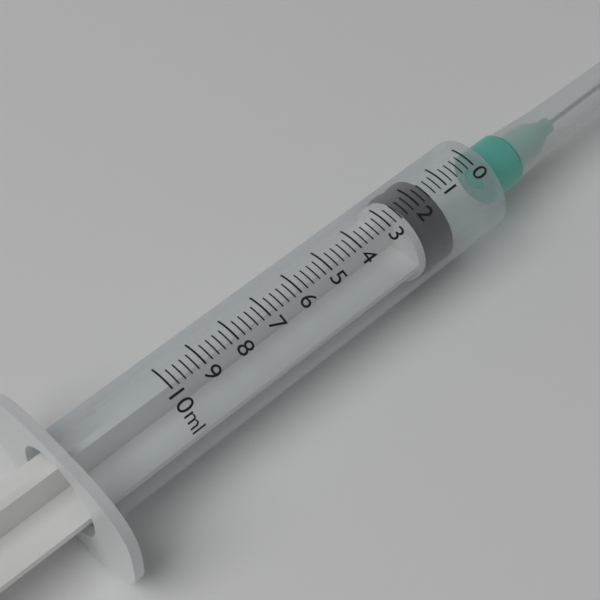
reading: 1.4 ml
